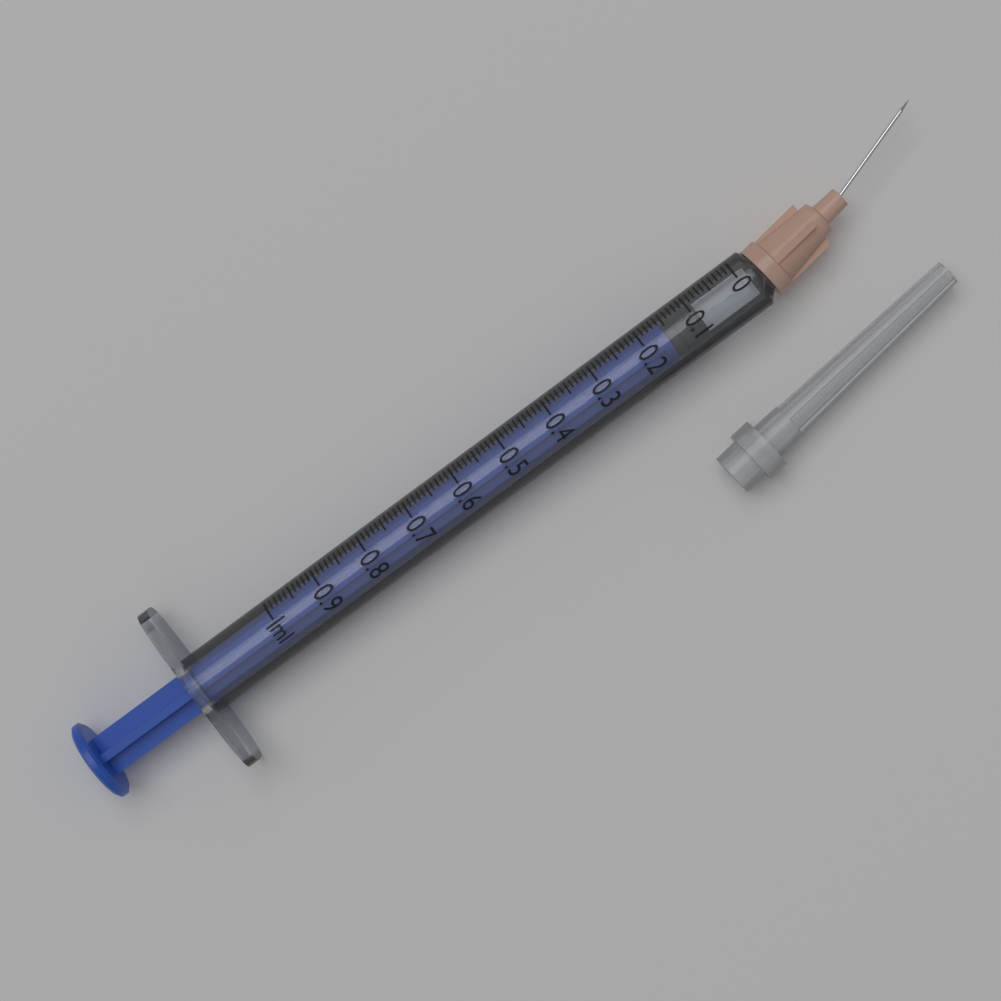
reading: 0.09 ml
